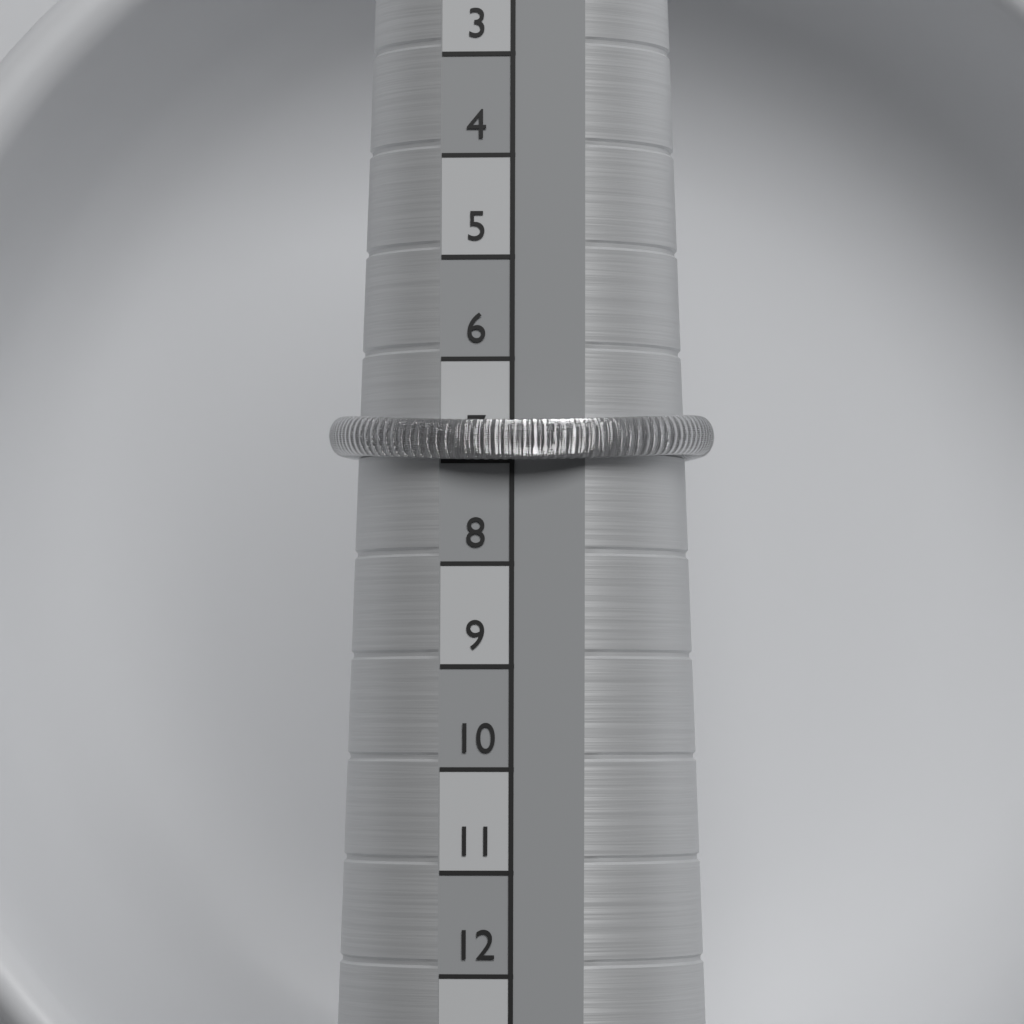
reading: 7 (no unit)
